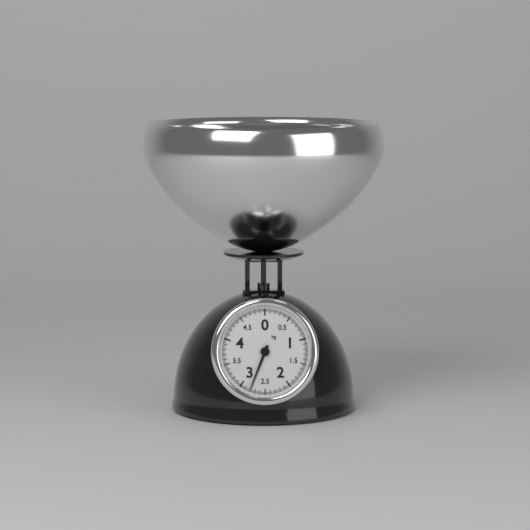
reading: 2.800 kg
